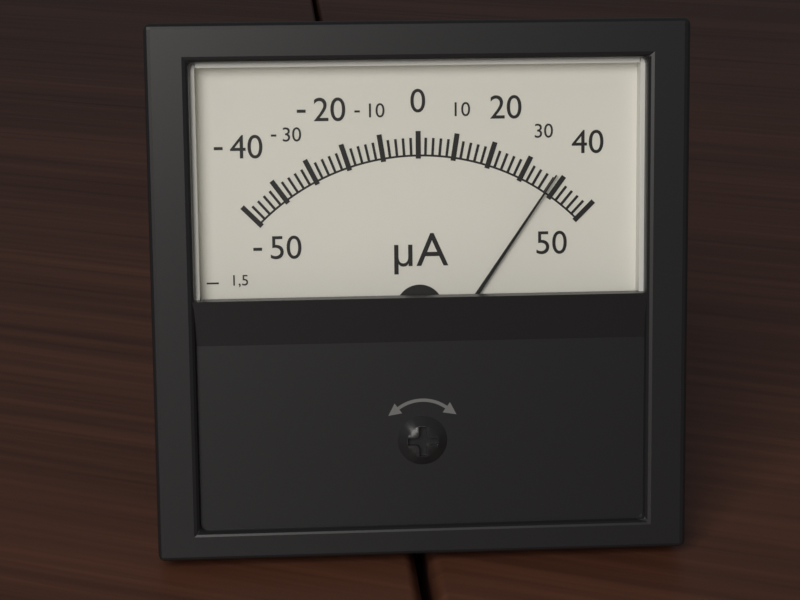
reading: 38 µA
